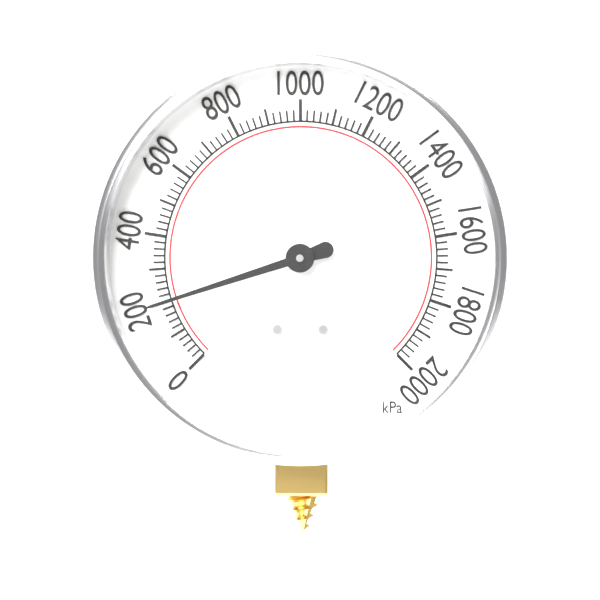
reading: 200 kPa
